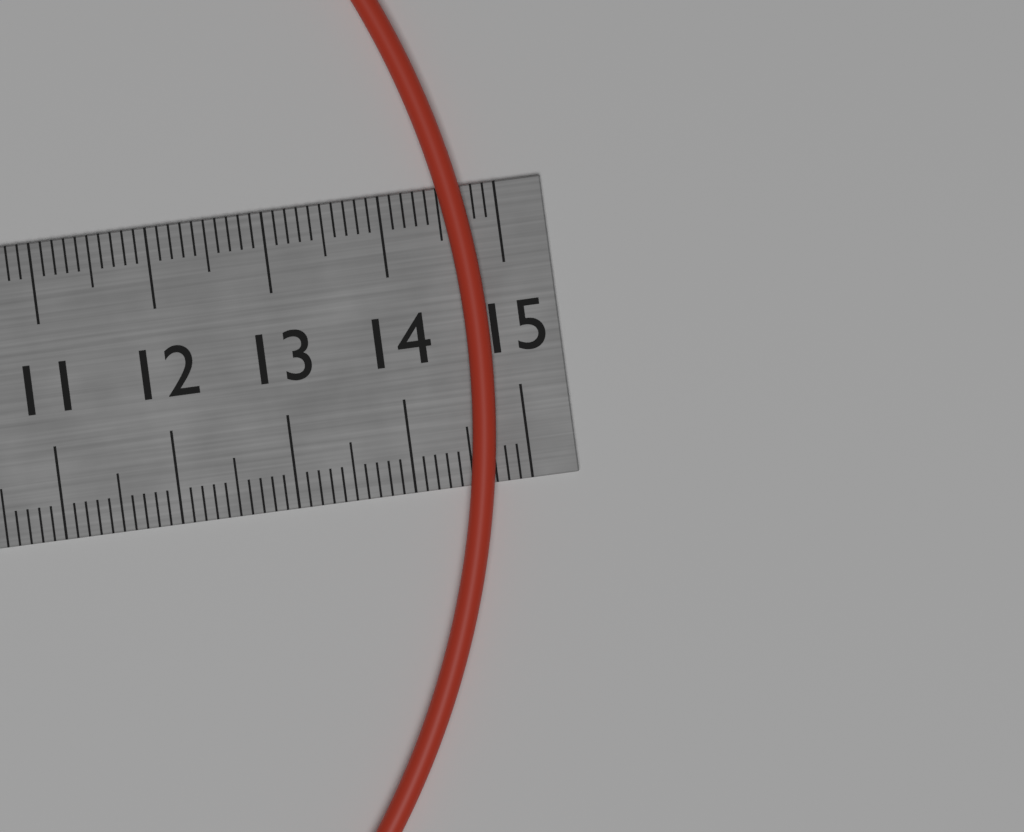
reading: 14.8 cm
